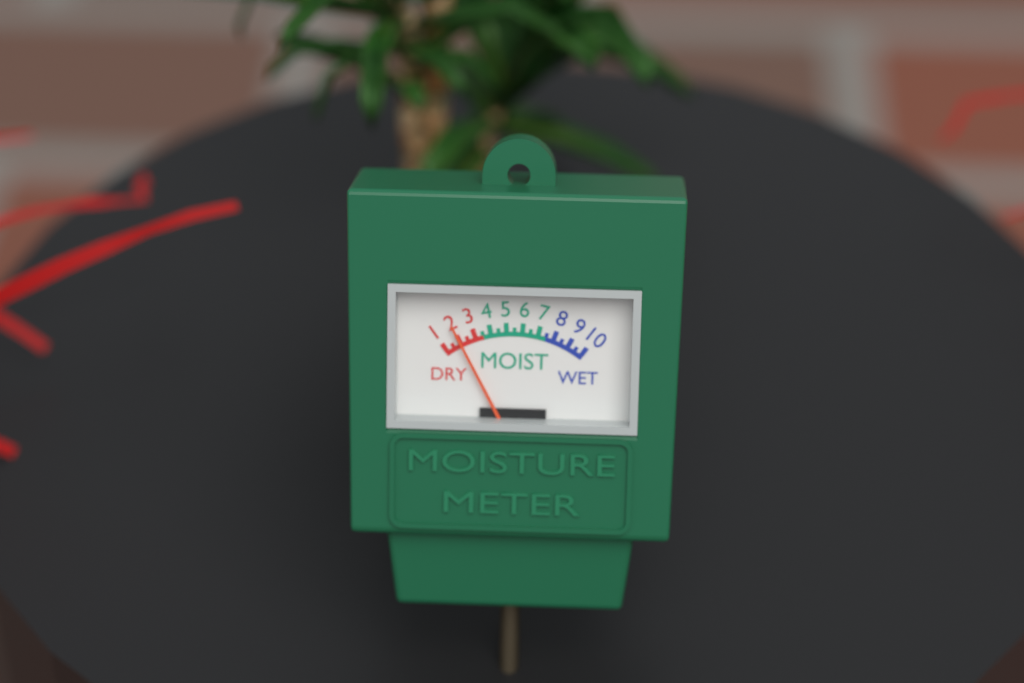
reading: 2.0 (no unit)
